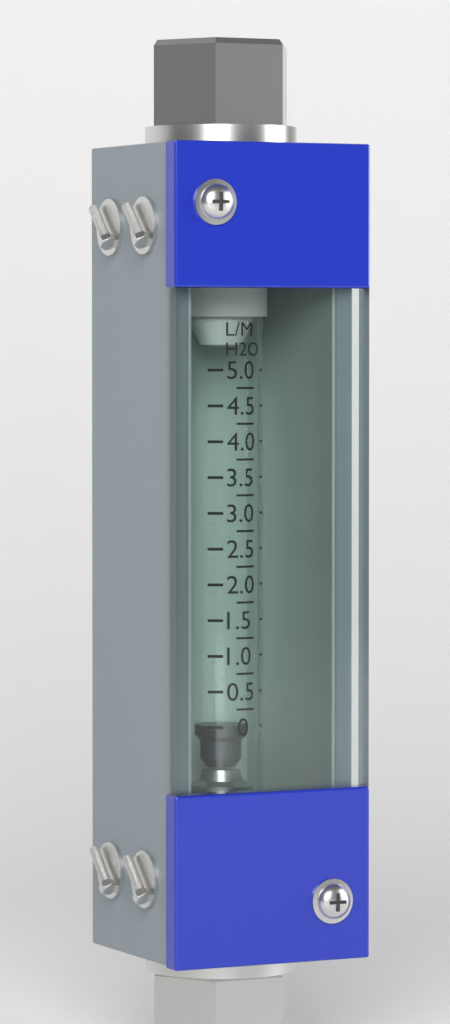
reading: 0.00 L/M
